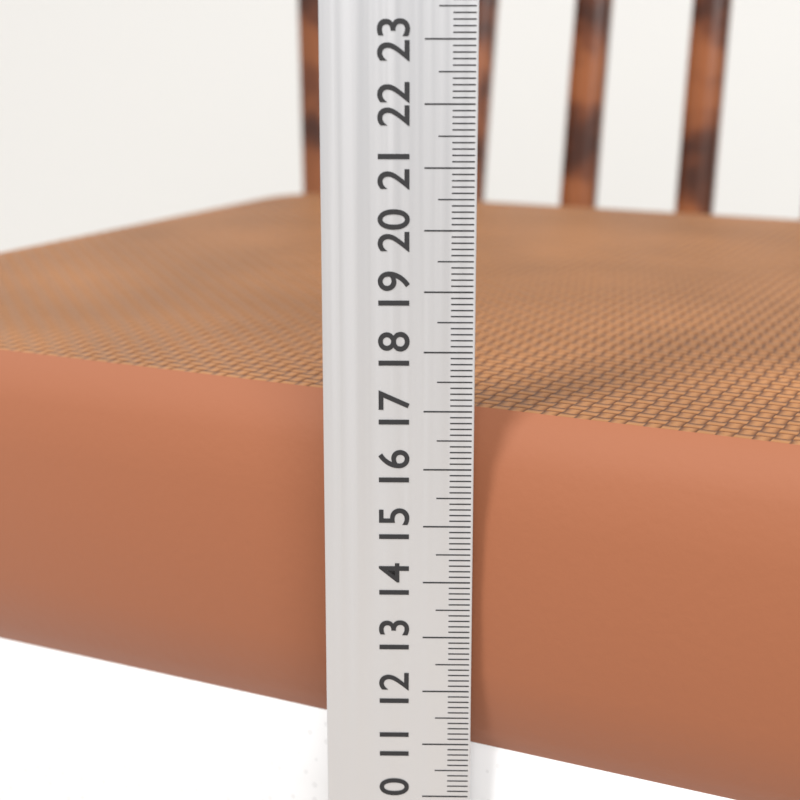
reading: 16.8 cm
